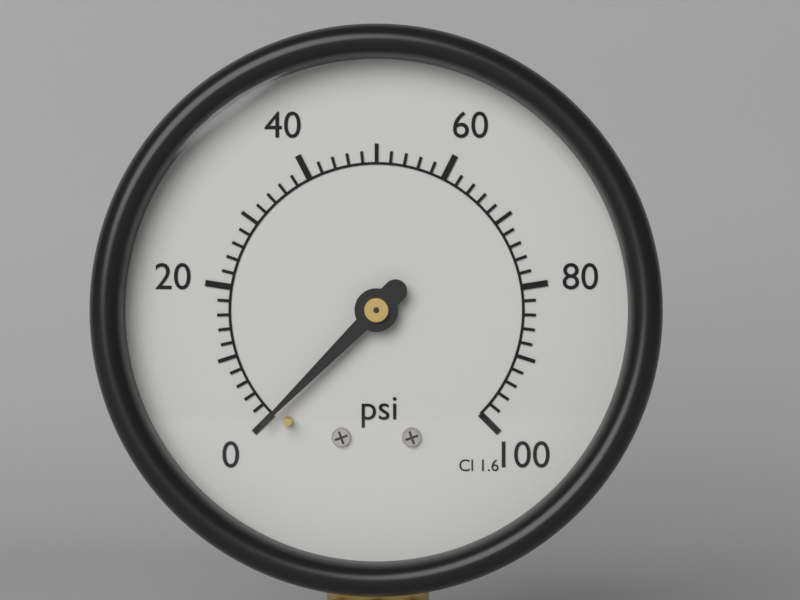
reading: 0 psi
